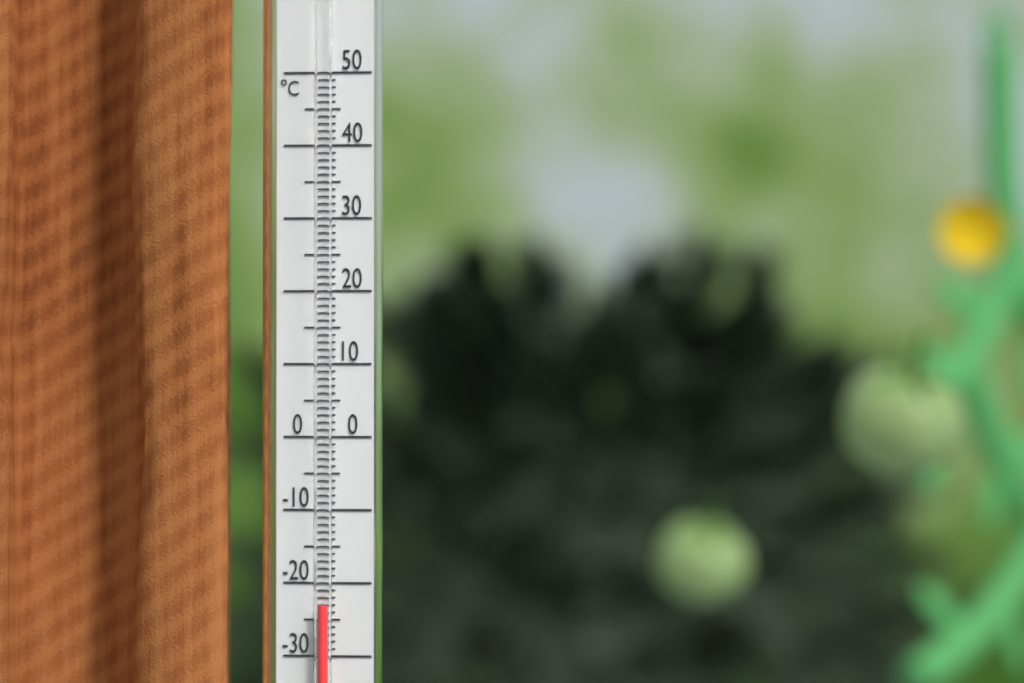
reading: -23 °C
